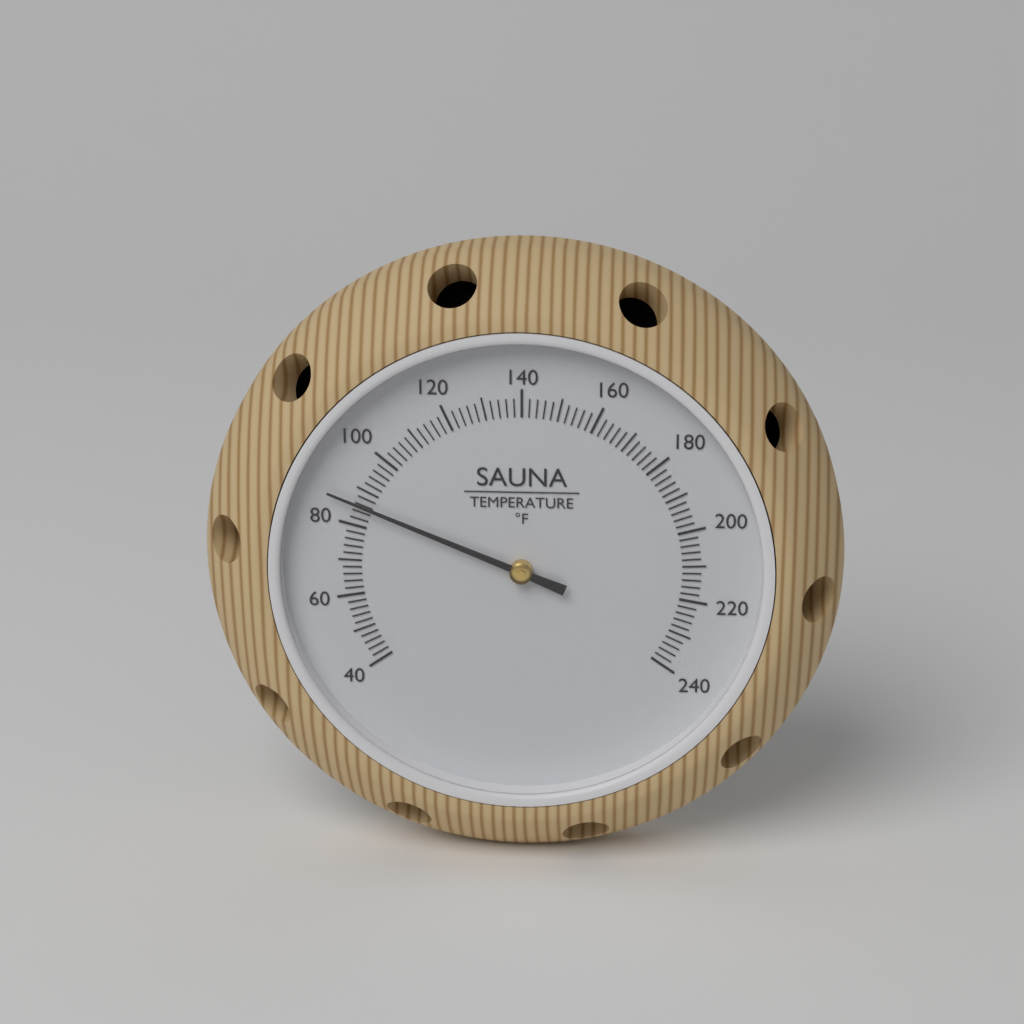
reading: 86 °F
